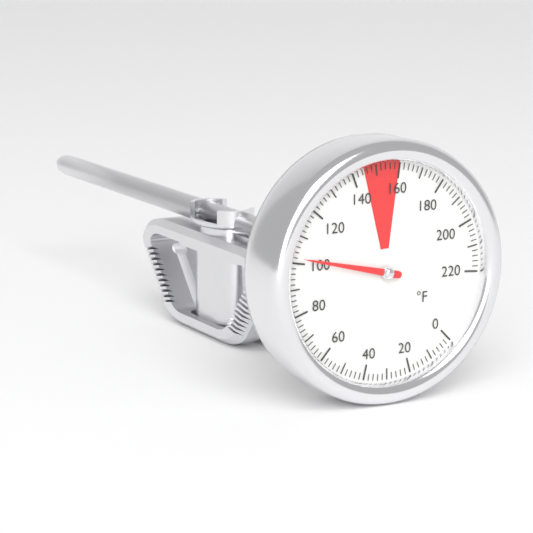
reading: 102 °F
